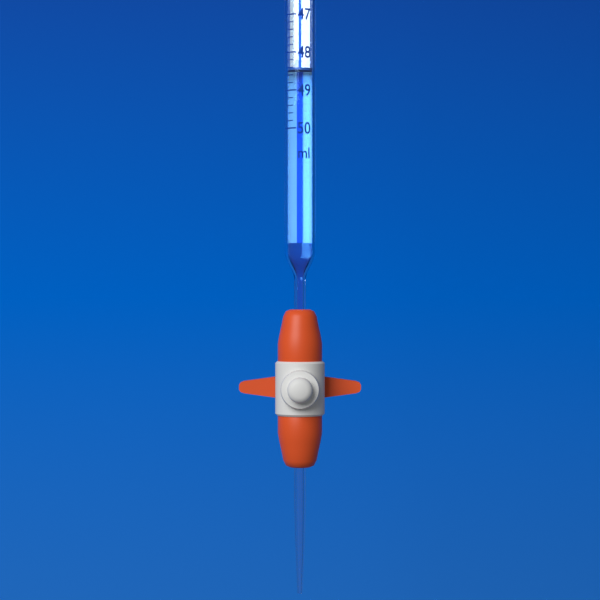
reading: 48.4 ml
